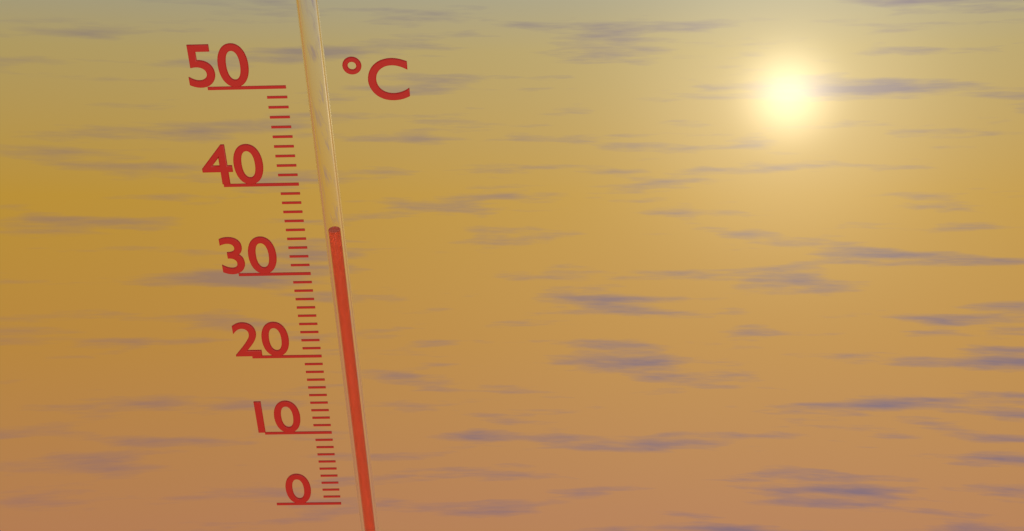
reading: 35 °C
